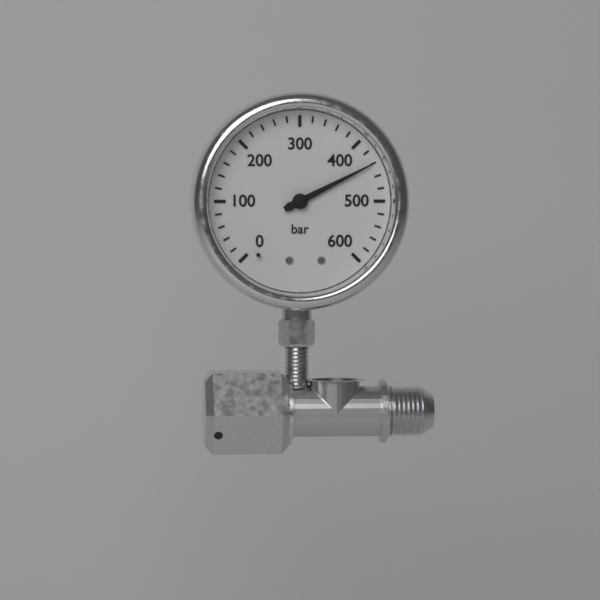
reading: 440 bar
